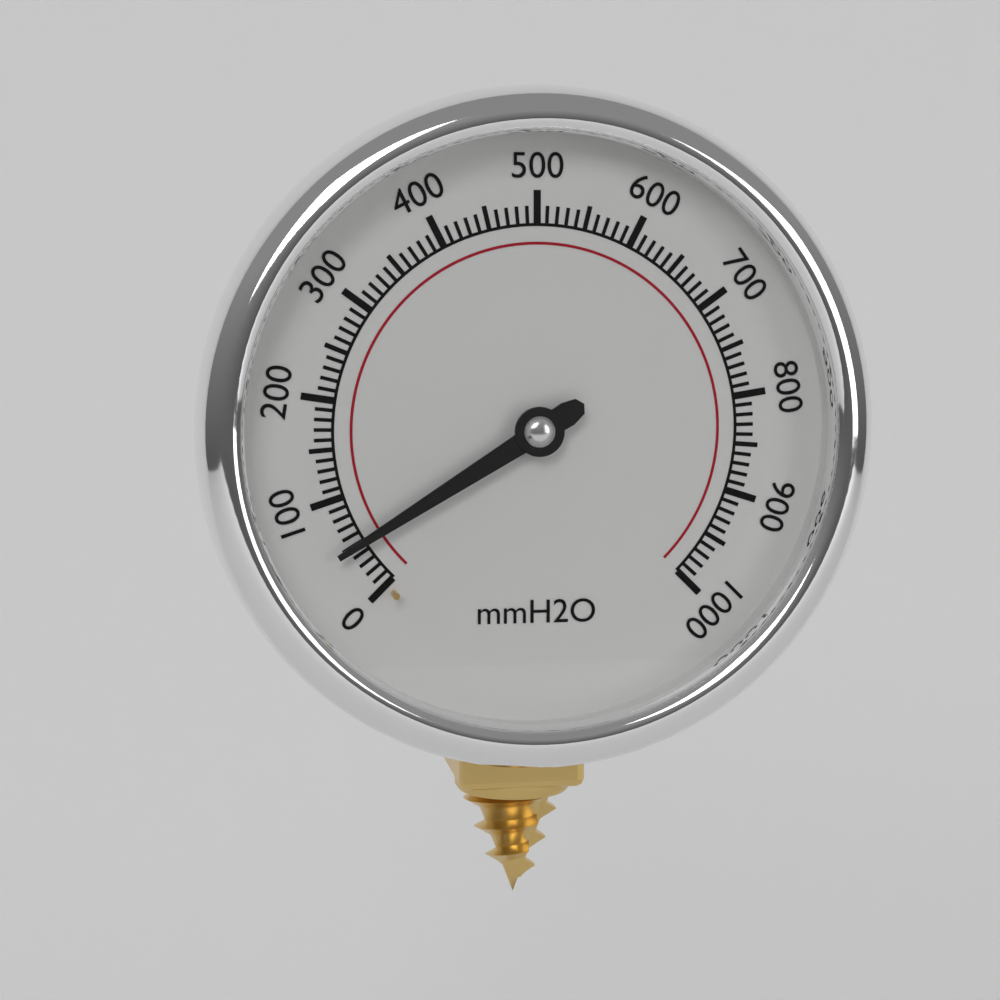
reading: 50 mmH2O
